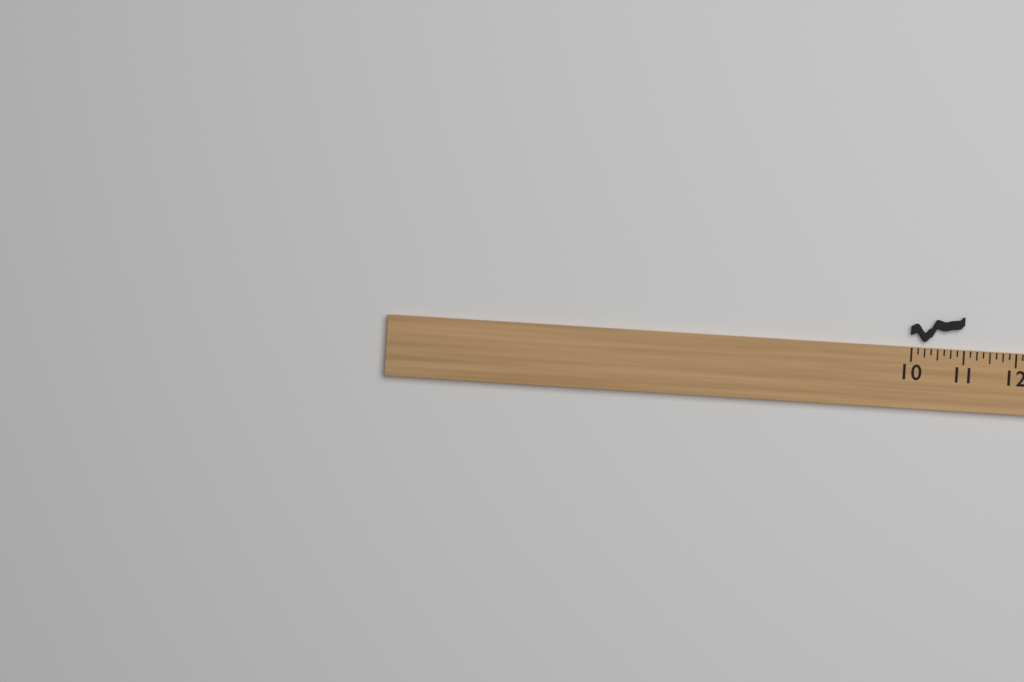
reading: 11.000 (no unit)
